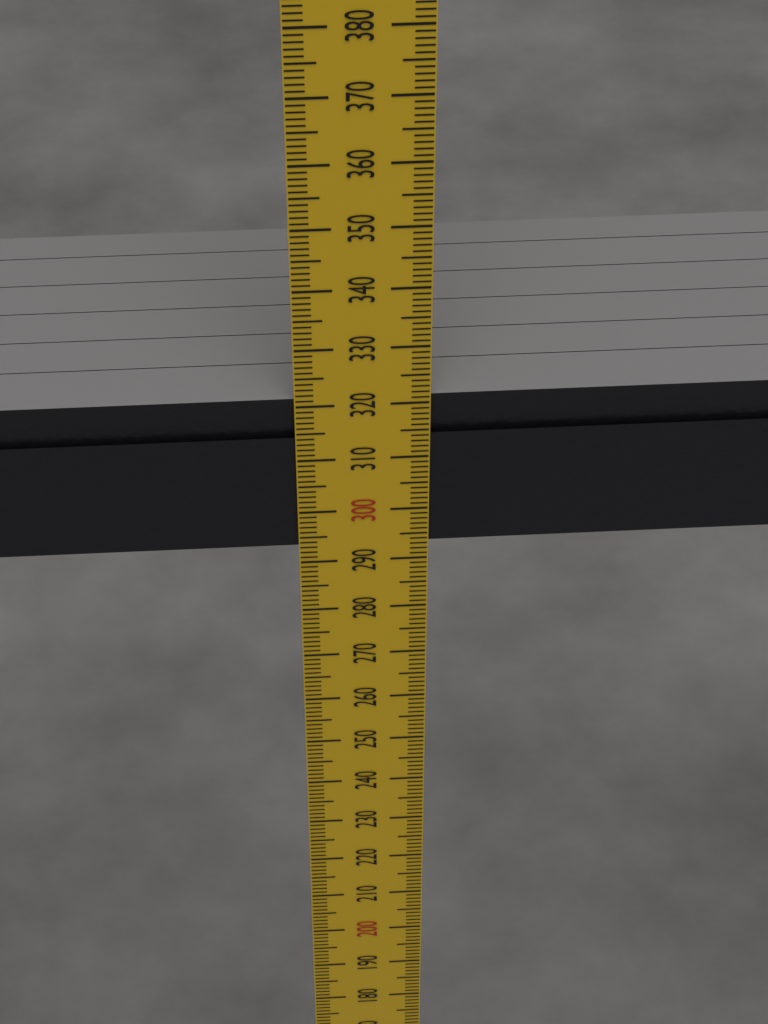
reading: 321 mm
